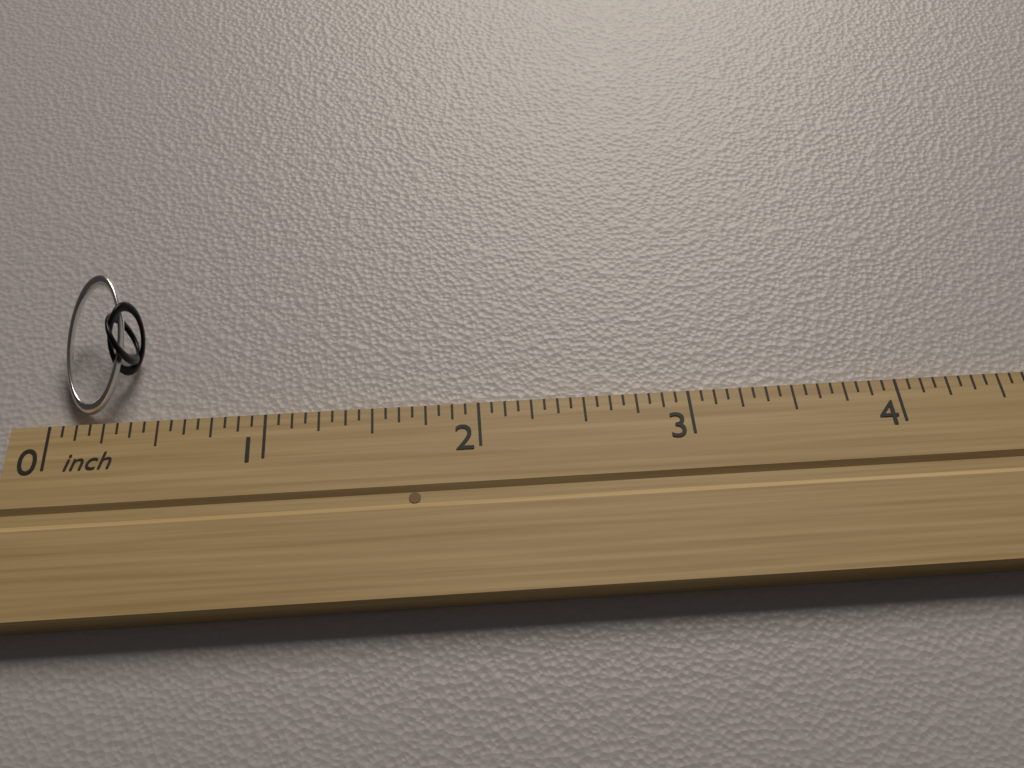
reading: 0.3750 inch
